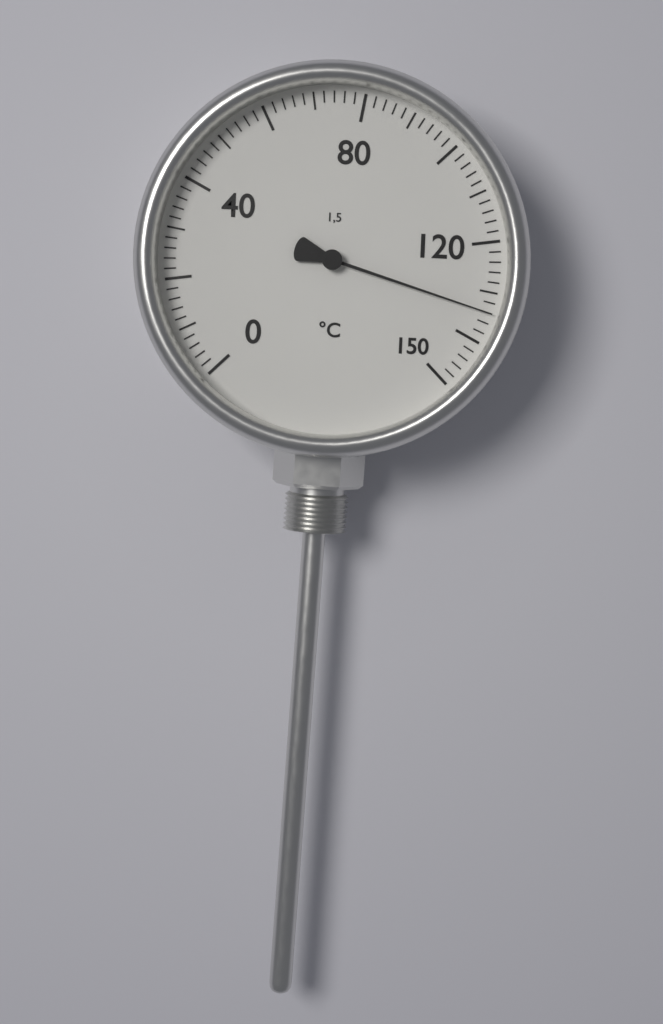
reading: 134 °C
